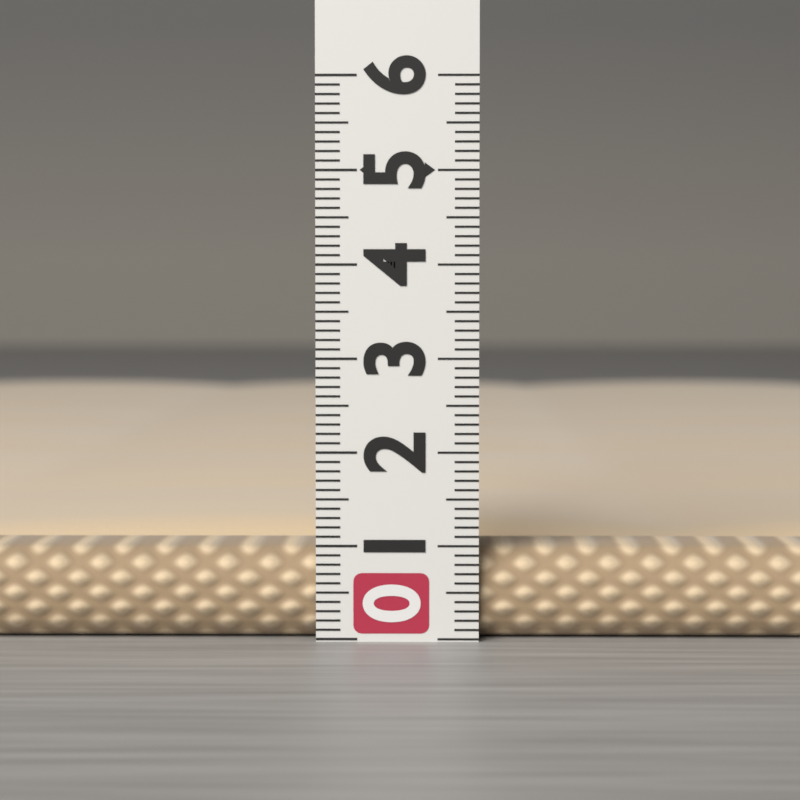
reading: 1.0 (no unit)
